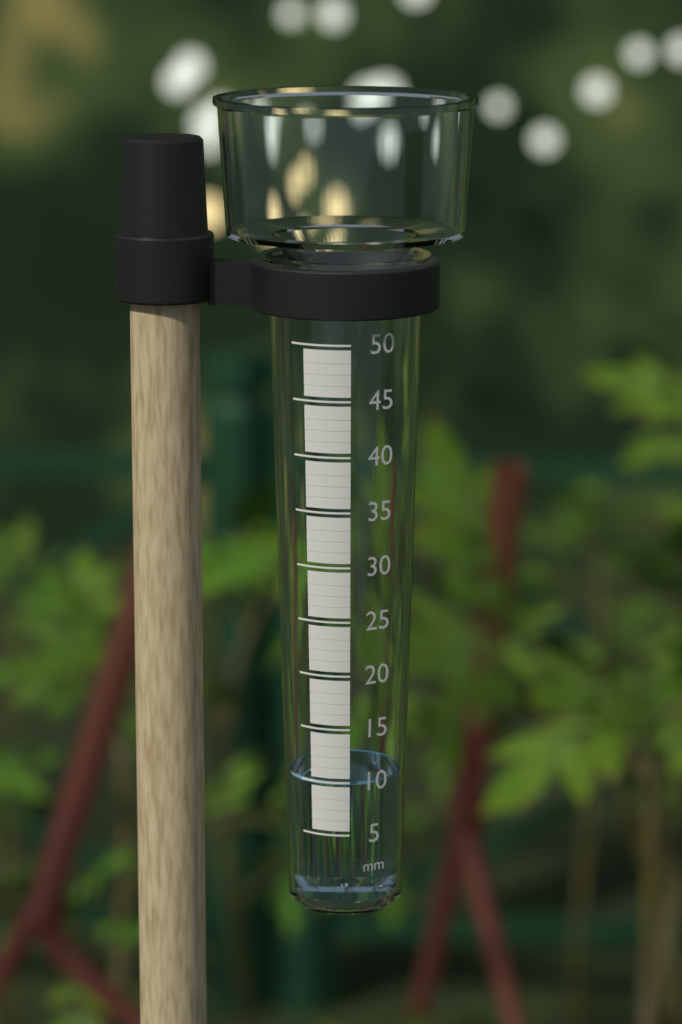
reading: 10 mm
